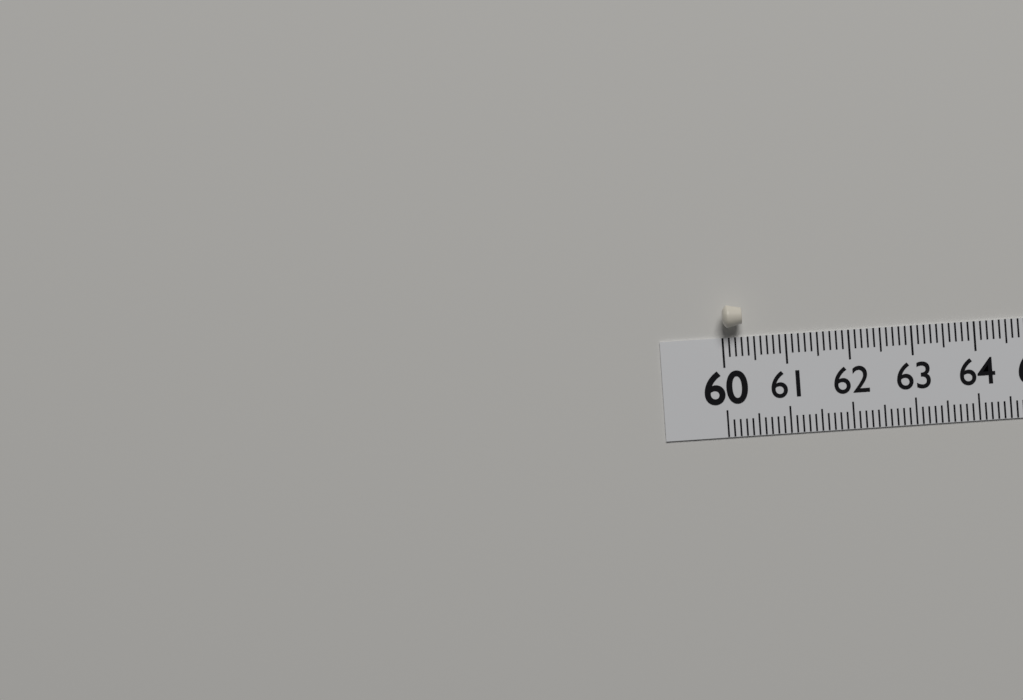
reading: 60.3 (no unit)
